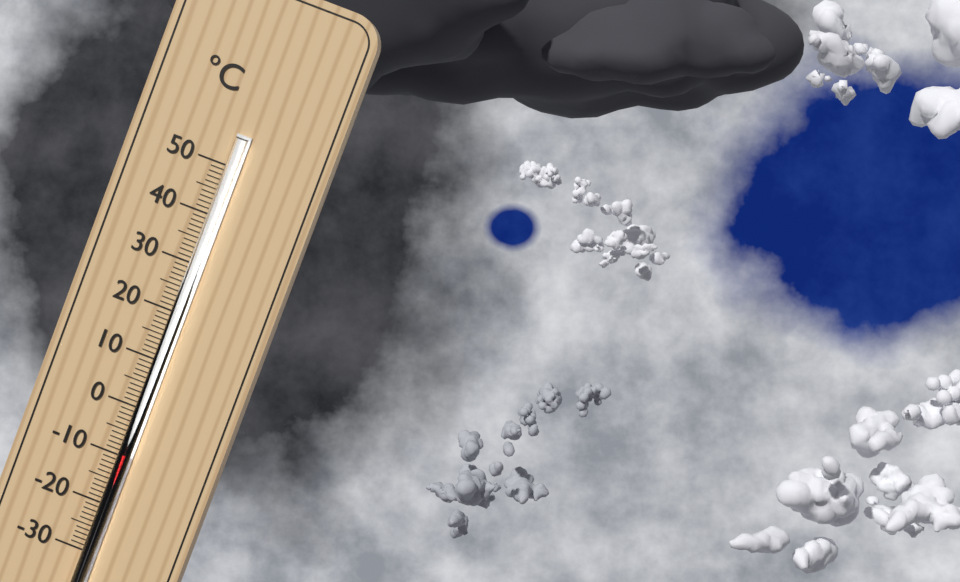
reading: -9 °C
